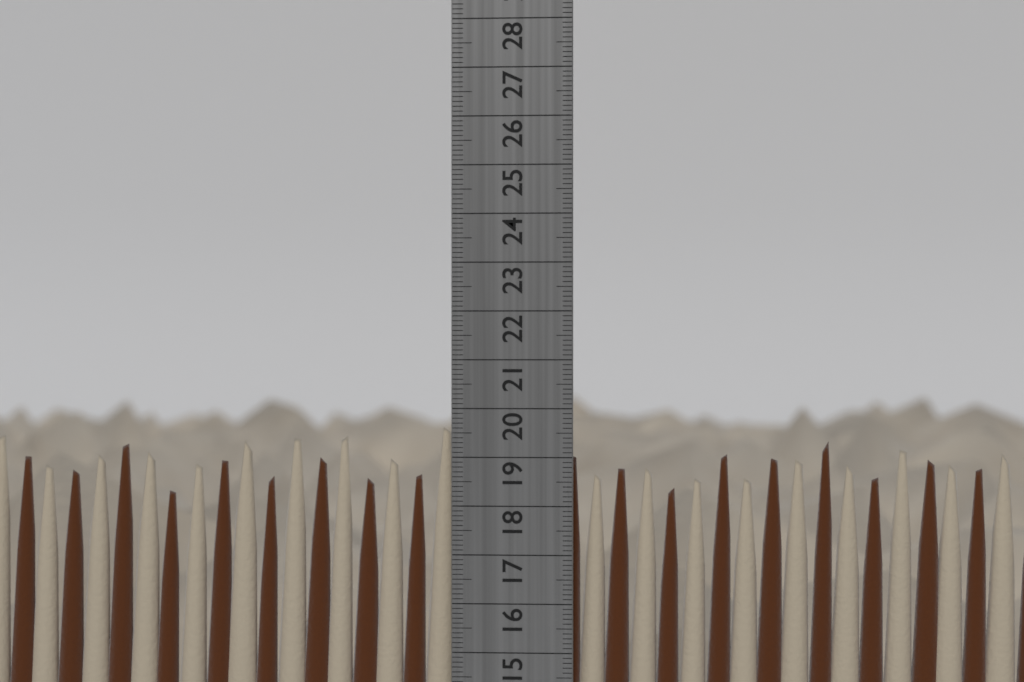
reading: 19.7 cm
